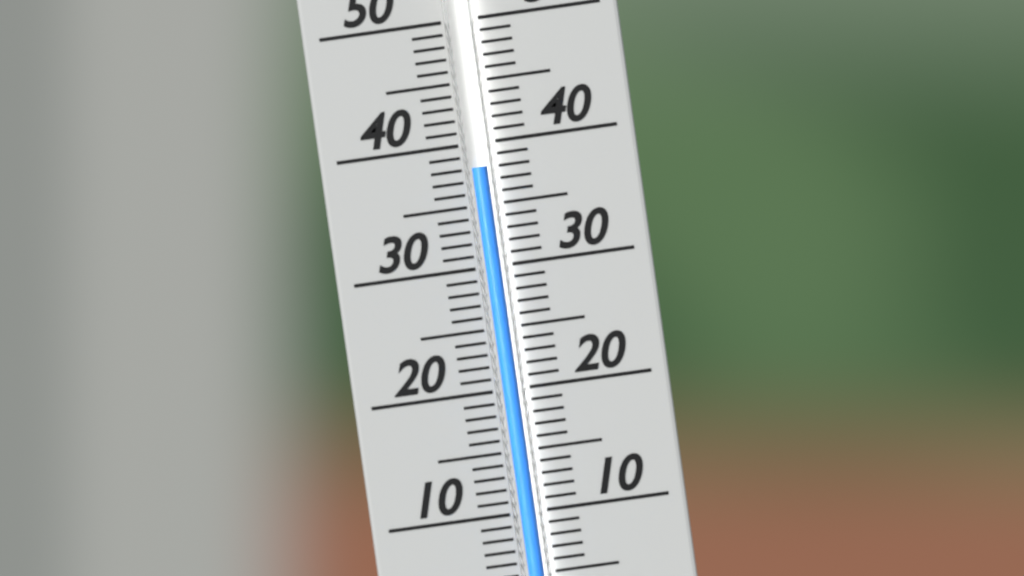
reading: 38 (no unit)
